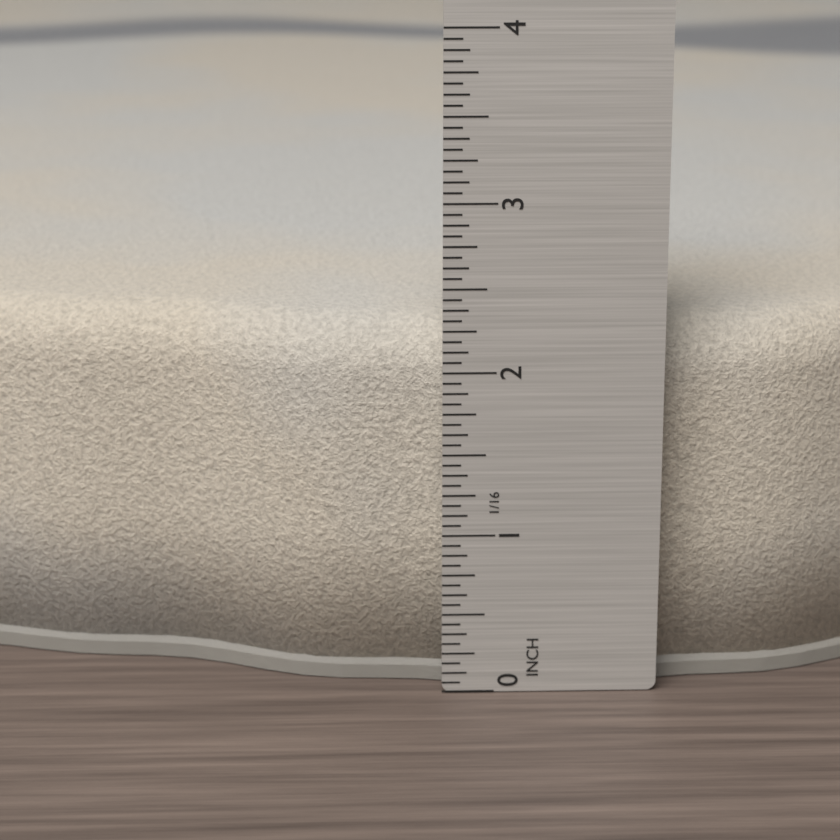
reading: 2.2500 in
